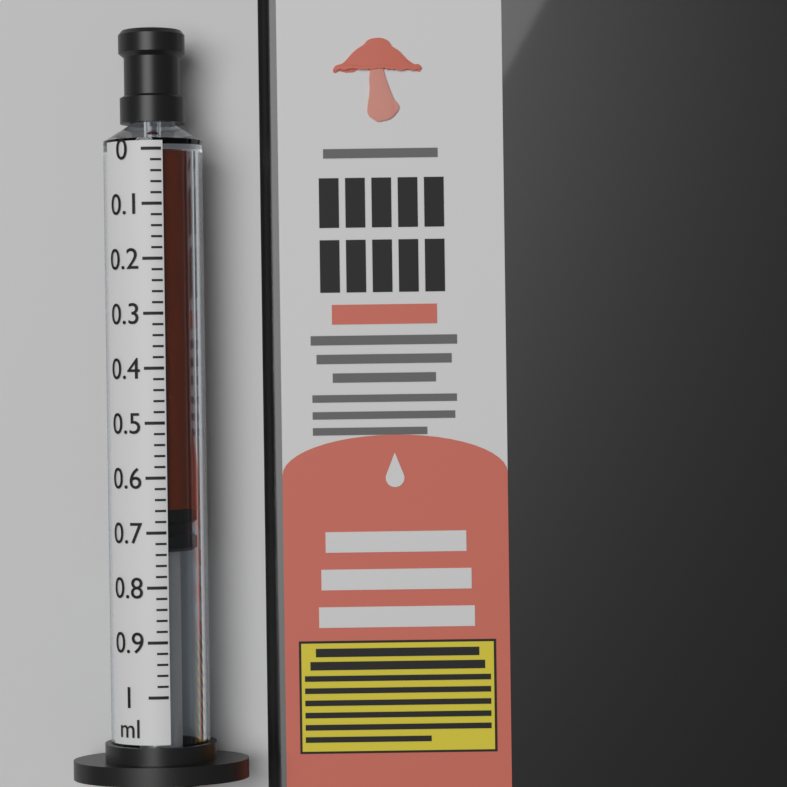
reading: 0.66 ml
